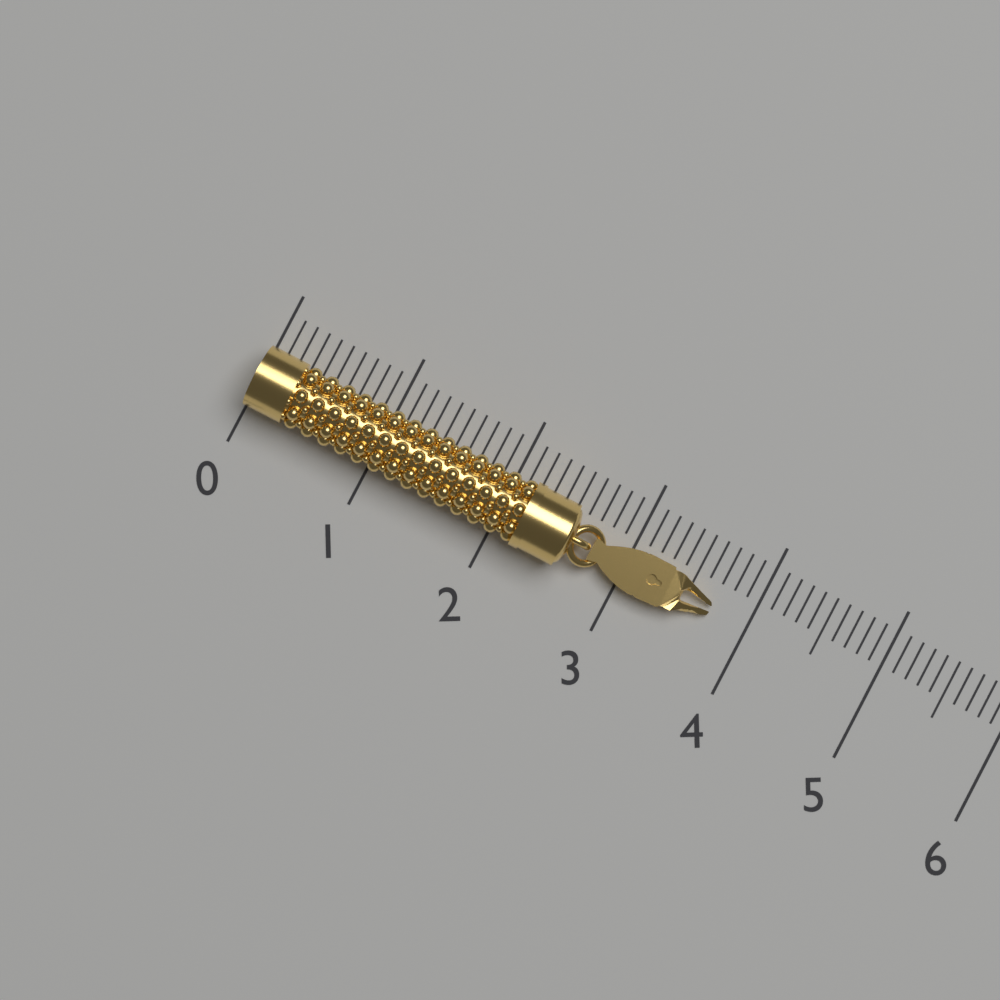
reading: 3.7 (no unit)
